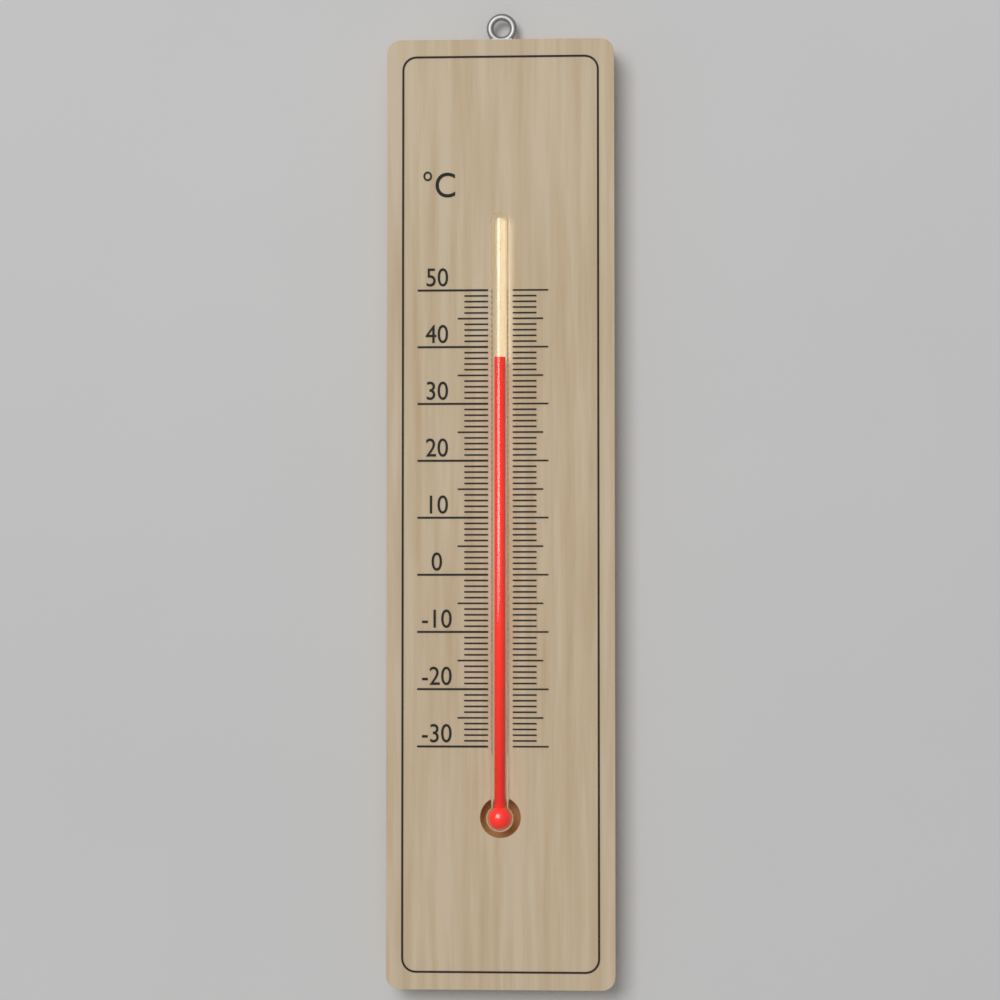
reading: 38 °C
